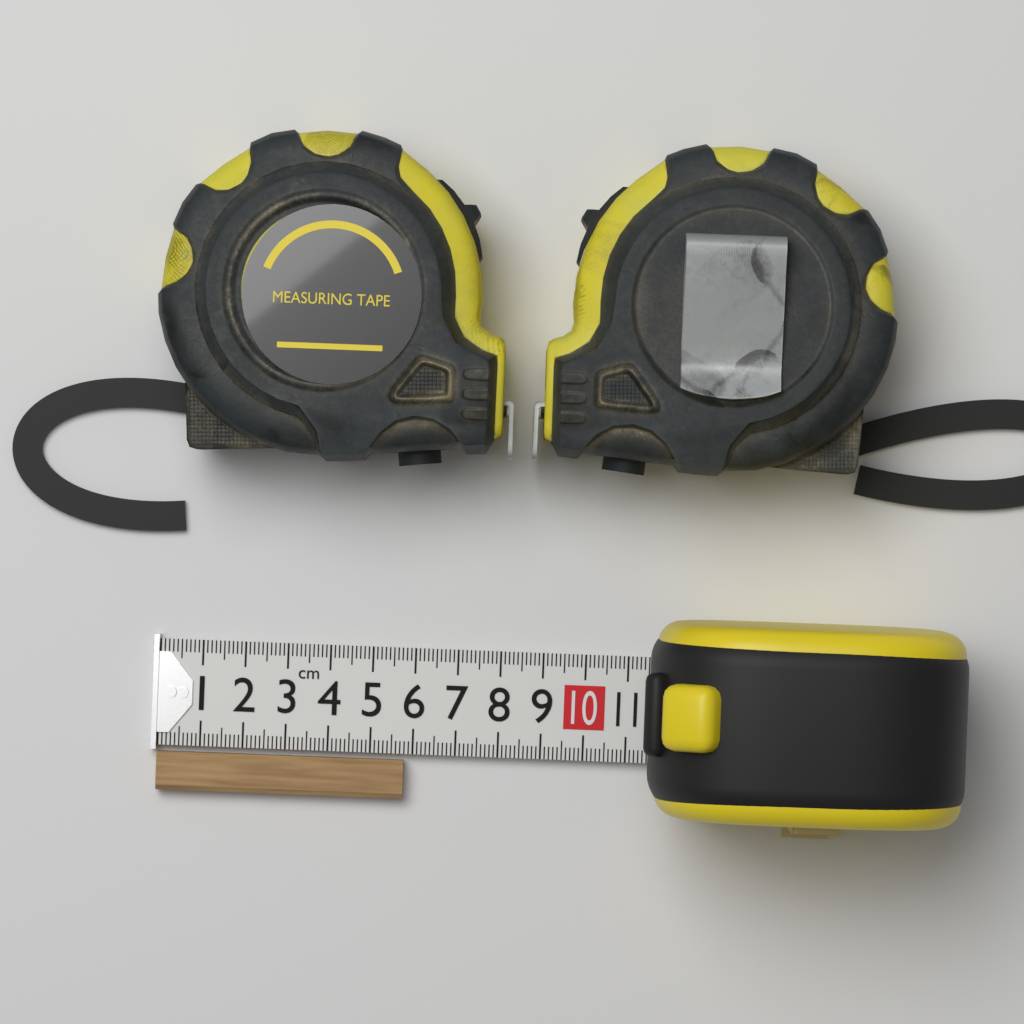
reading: 5.8 cm
